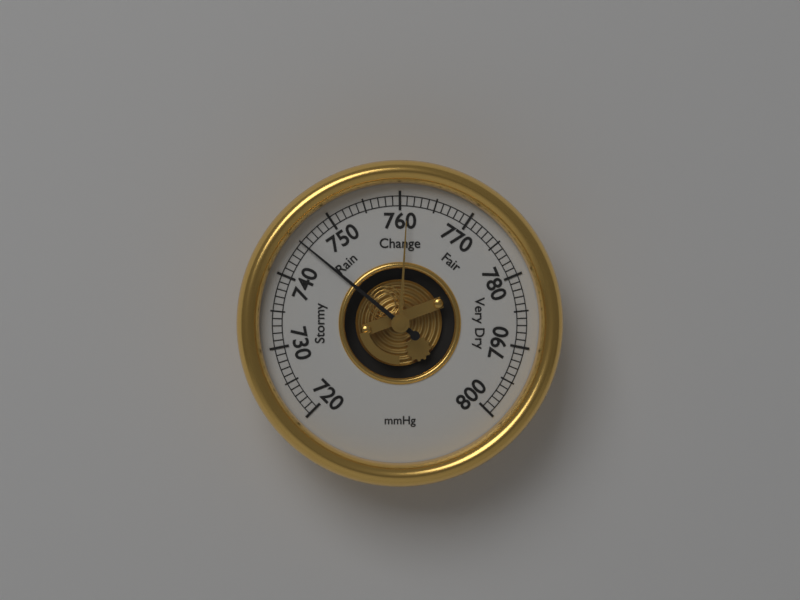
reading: 745 mmHg
